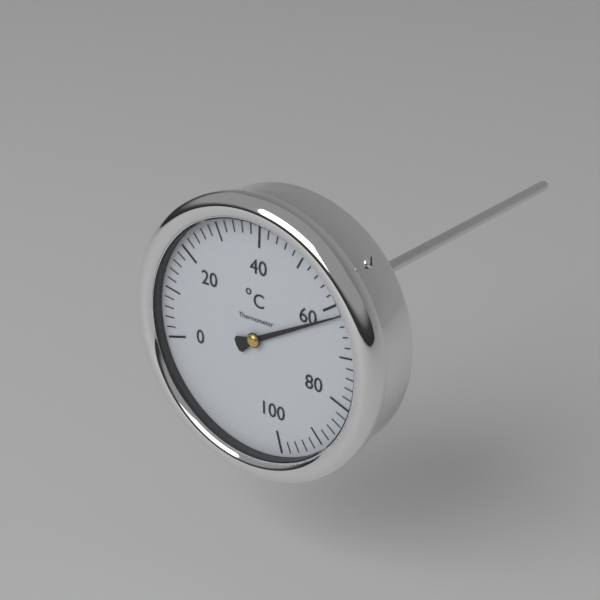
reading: 62 °C
